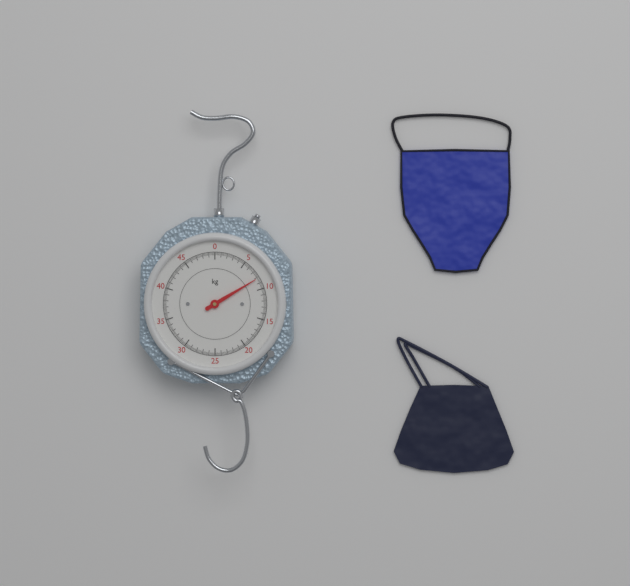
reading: 8.2 kg
